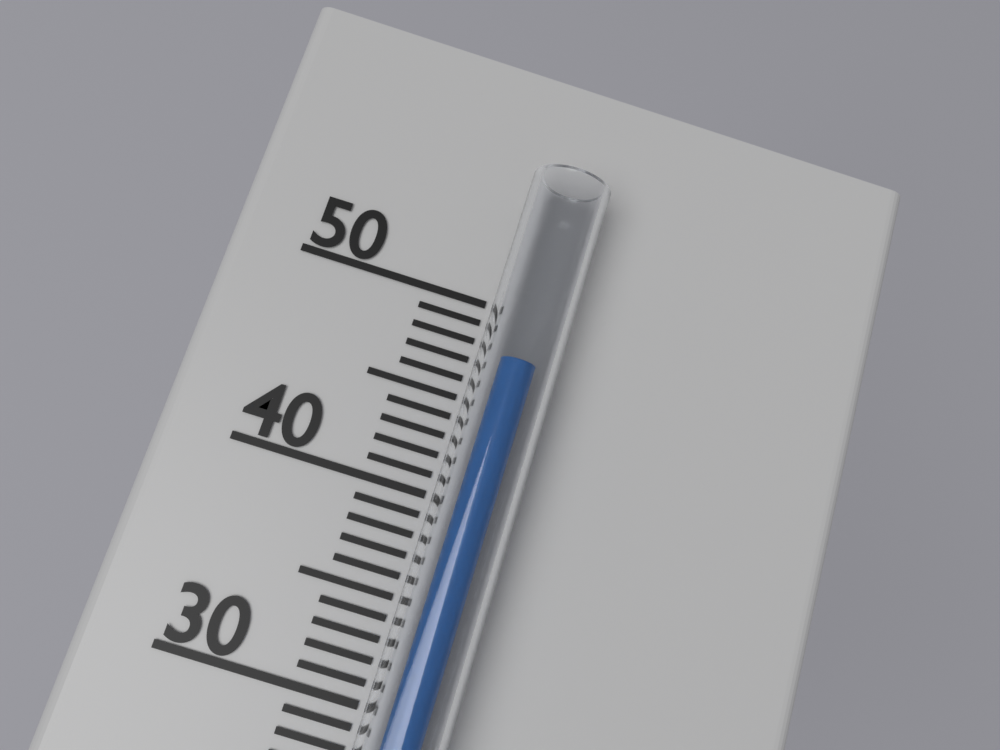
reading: 47 °C
